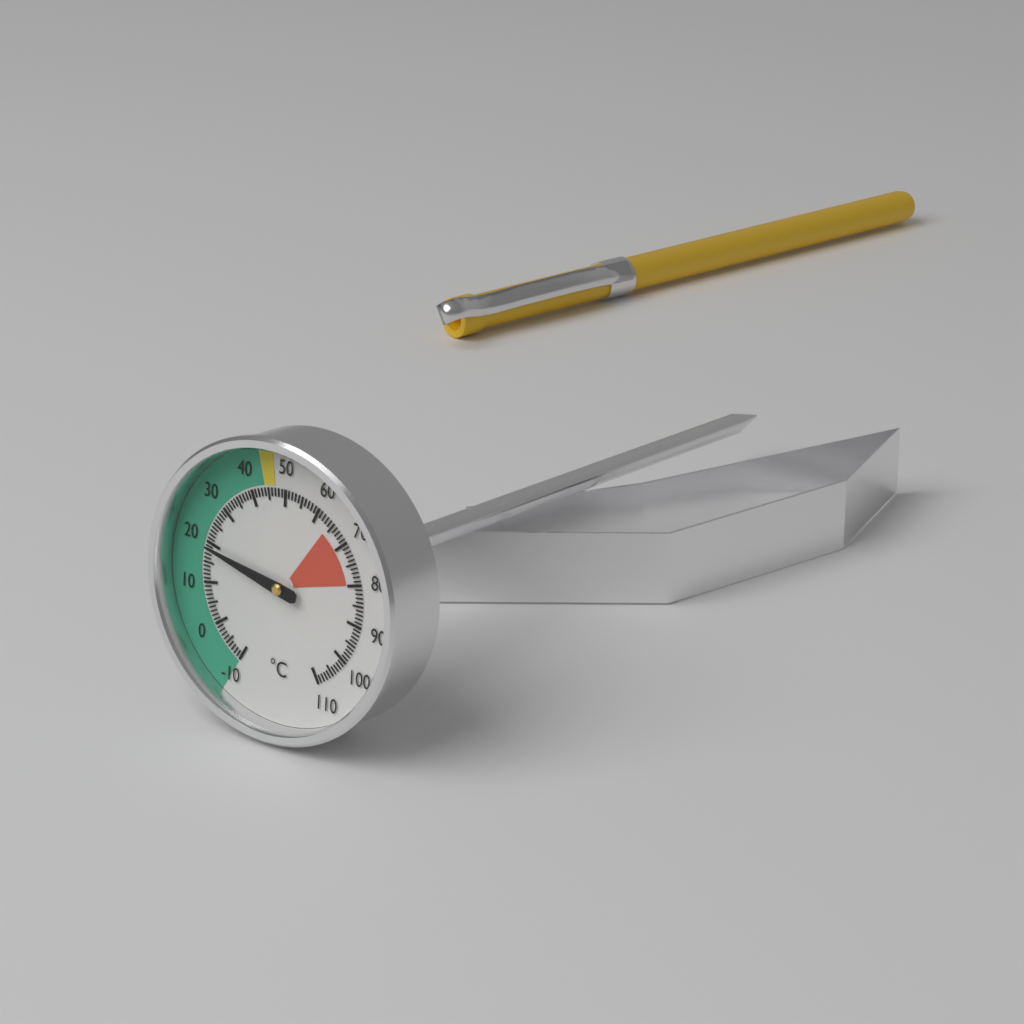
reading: 19 °C
